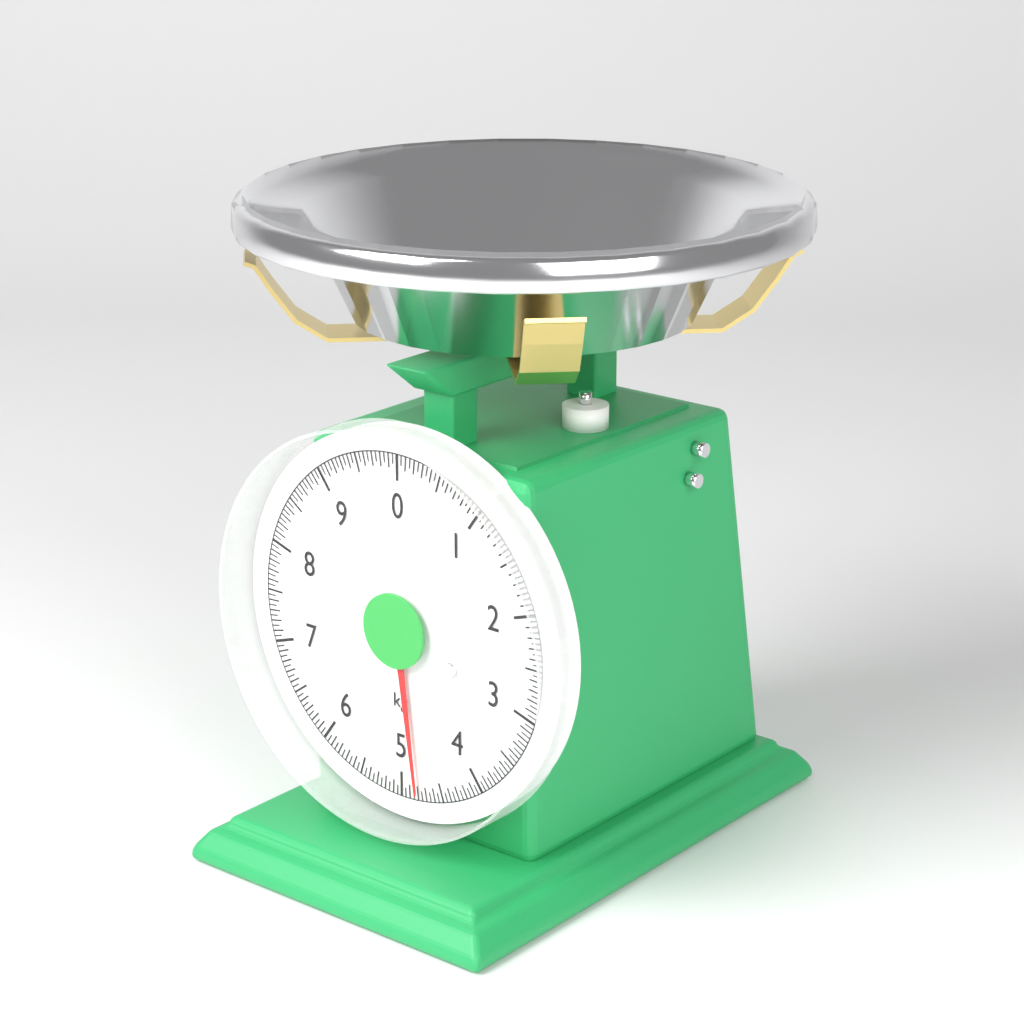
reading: 4.80 kg
